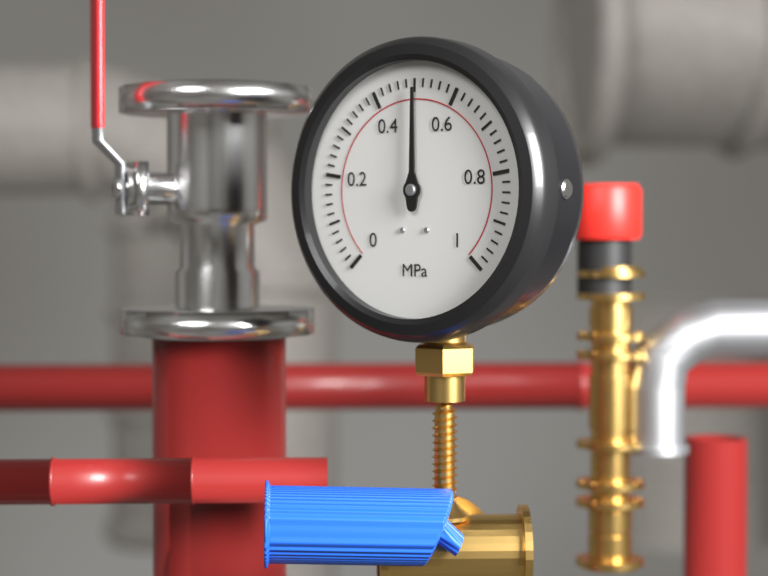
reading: 0.50 MPa
